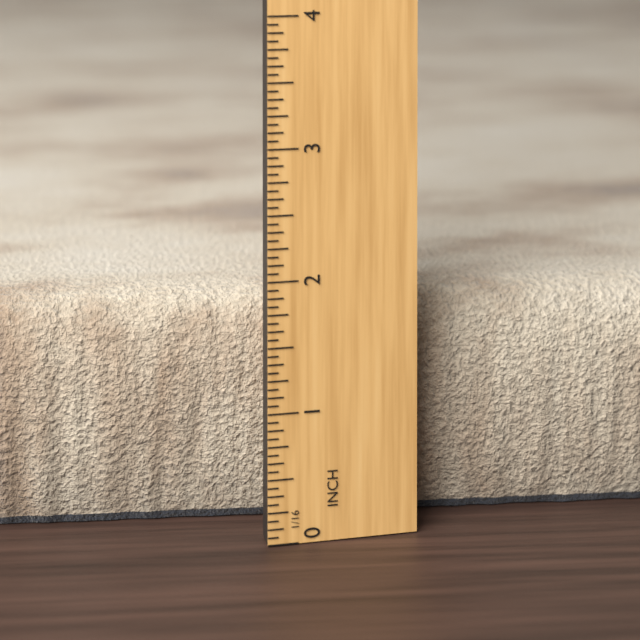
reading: 1.7500 in
